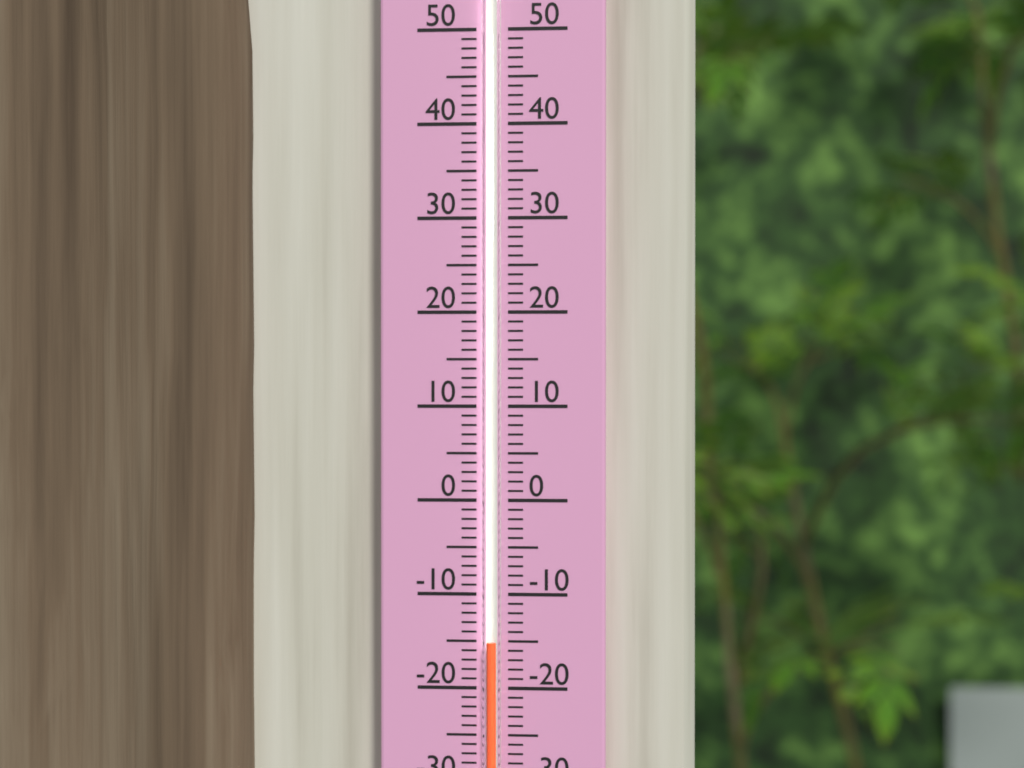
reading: -15 (no unit)
